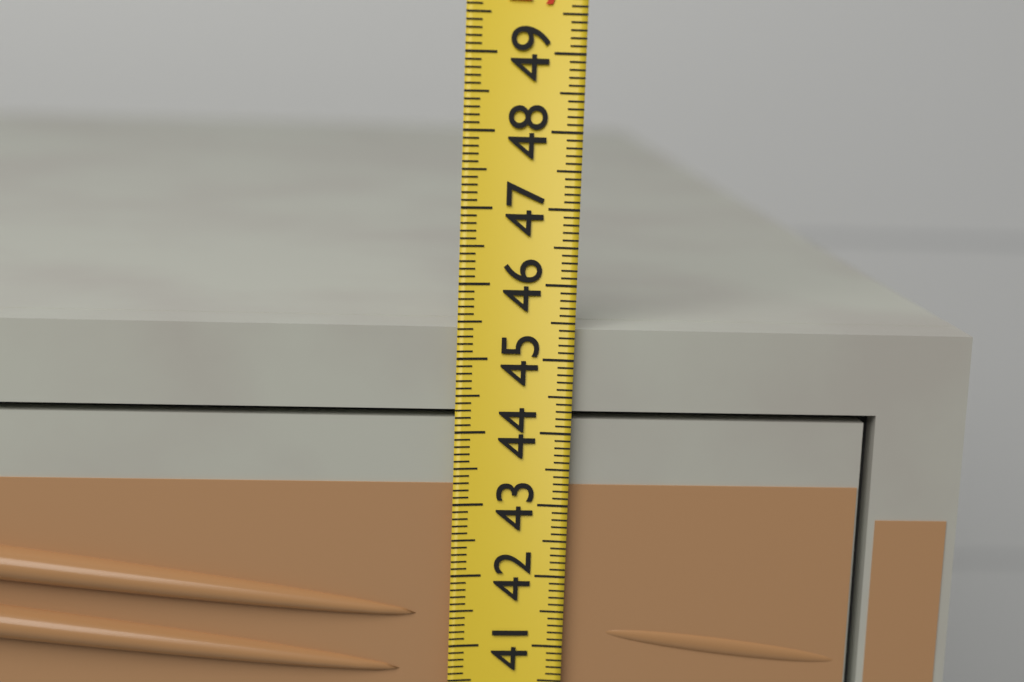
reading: 45.4 (no unit)
